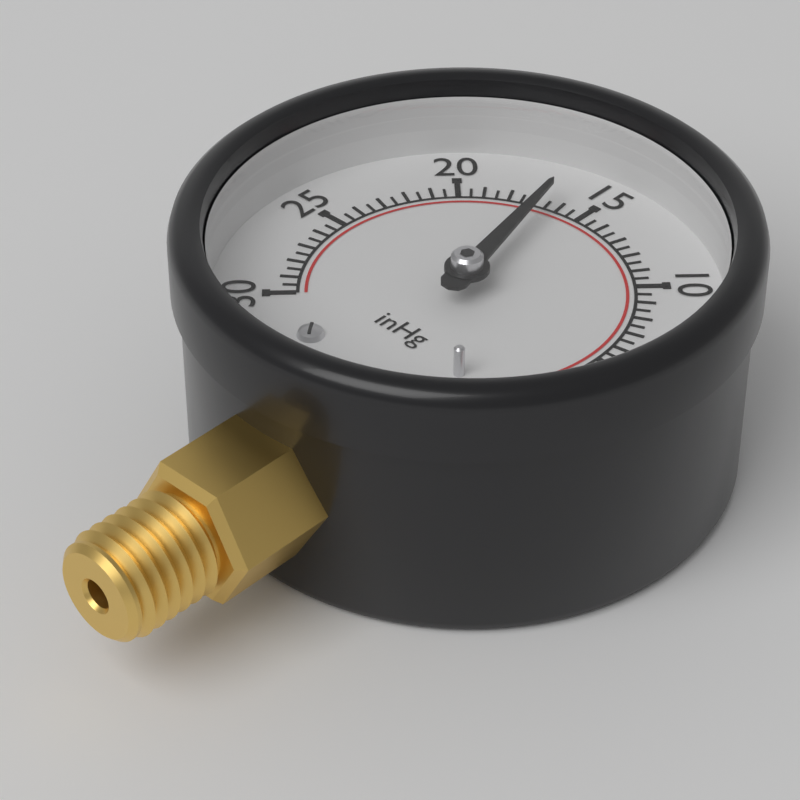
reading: 16.5 inHg
